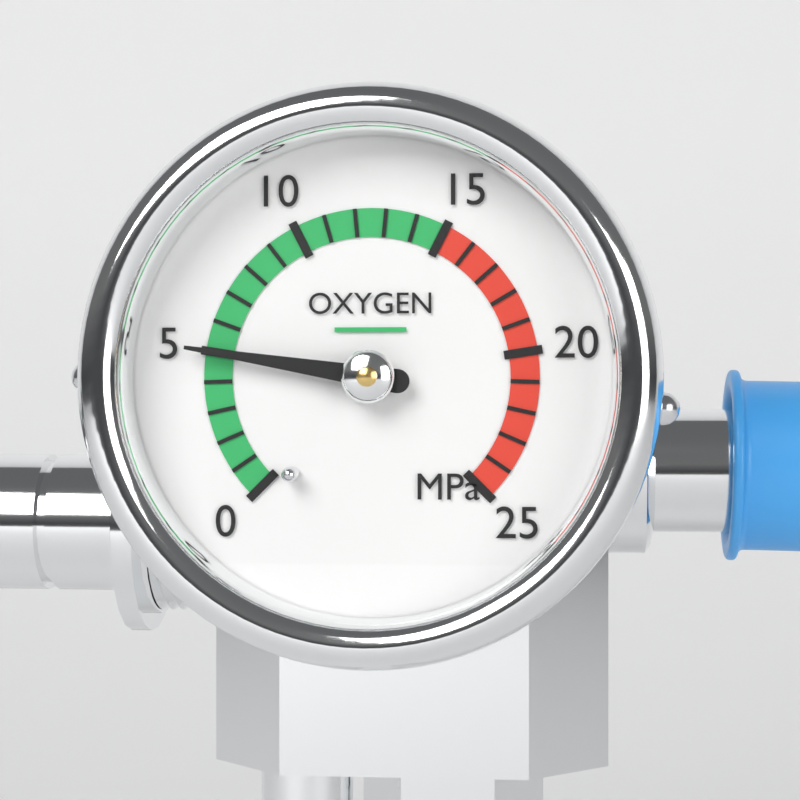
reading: 5 MPa
